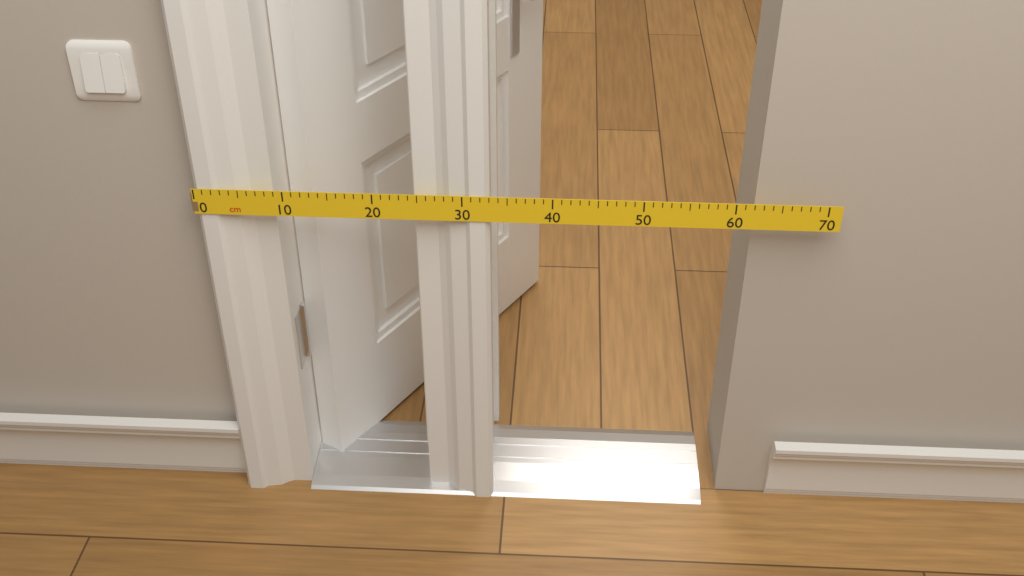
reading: 33 cm
